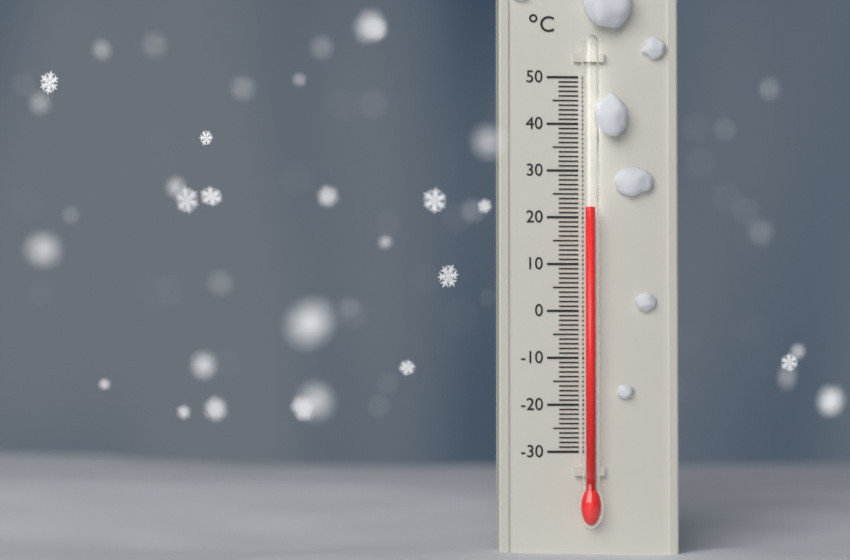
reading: 22 °C
